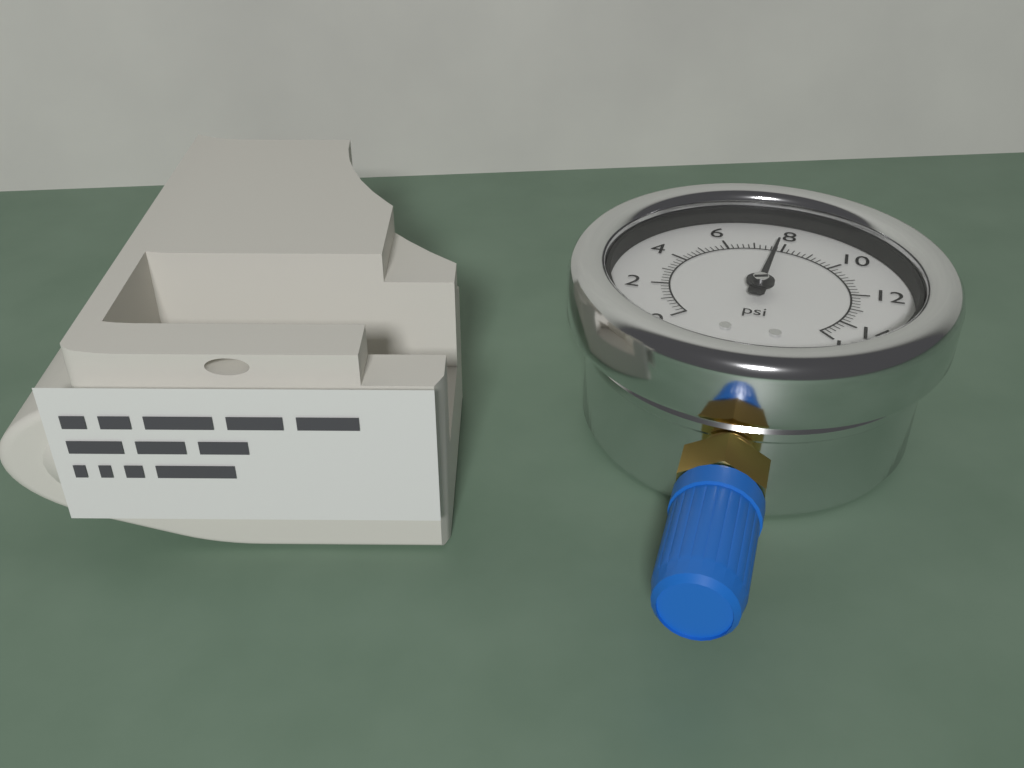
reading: 7.8 psi
